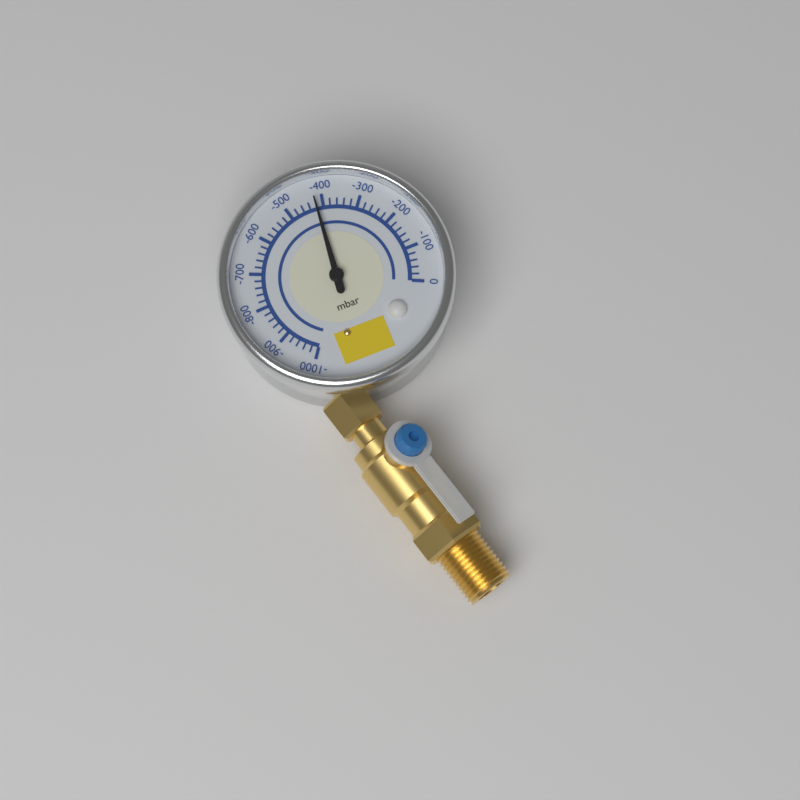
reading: -420 mbar
